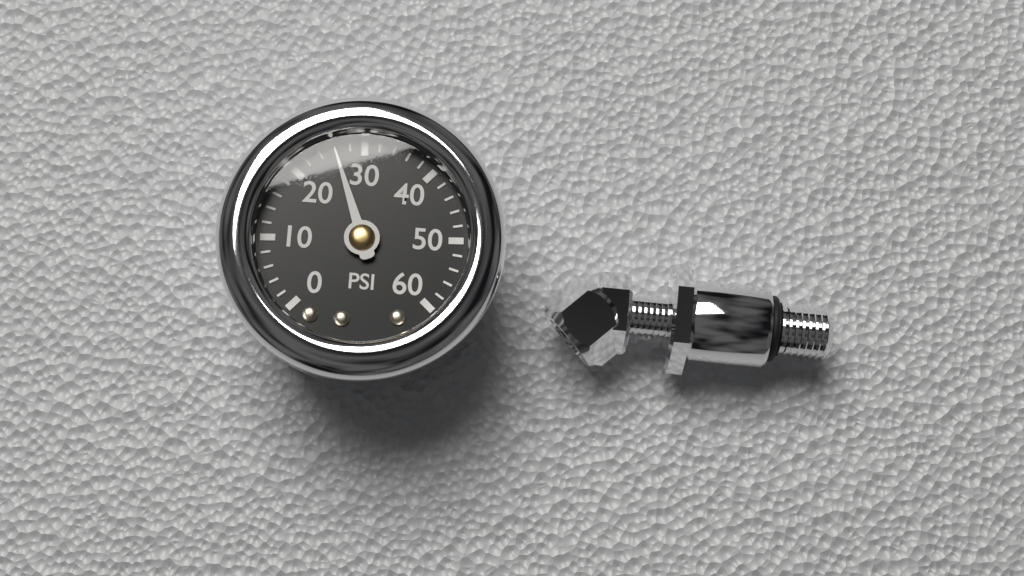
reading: 26 psi
